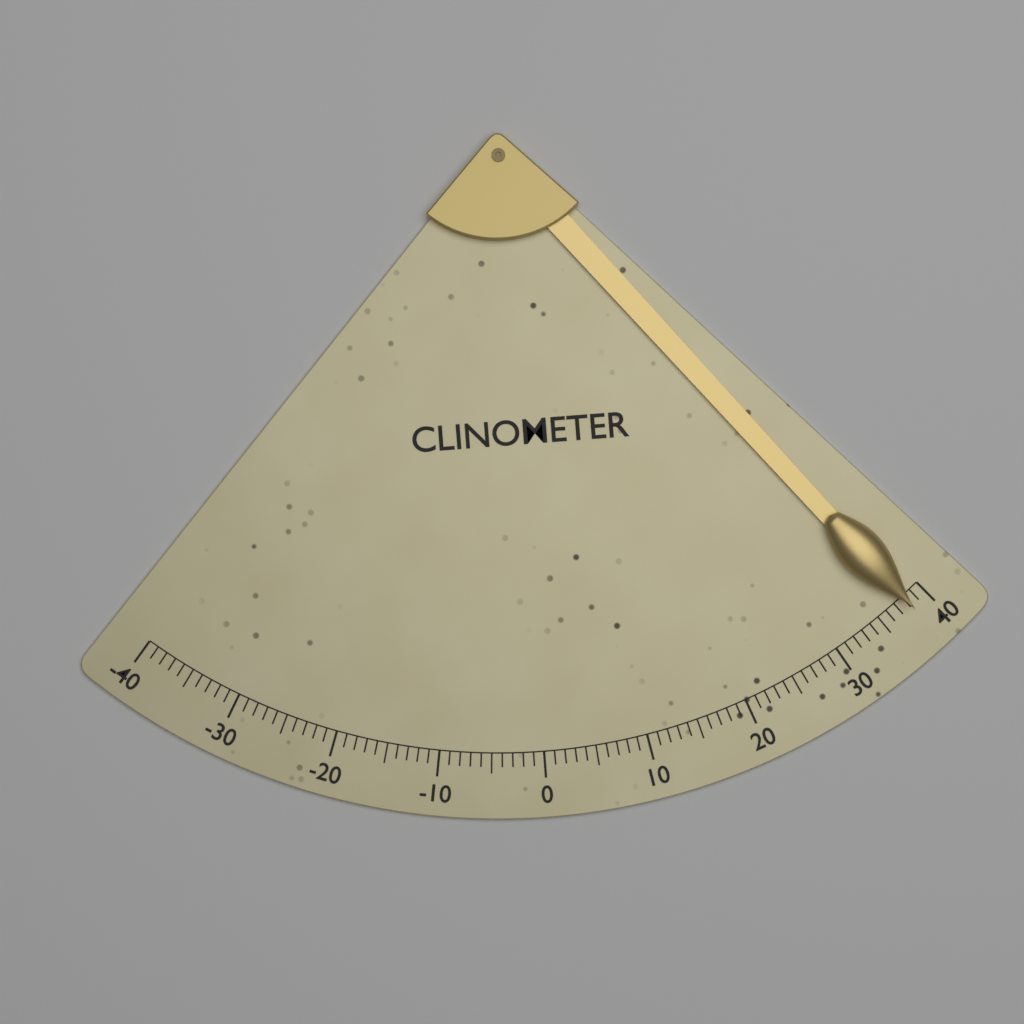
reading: 38 (no unit)
